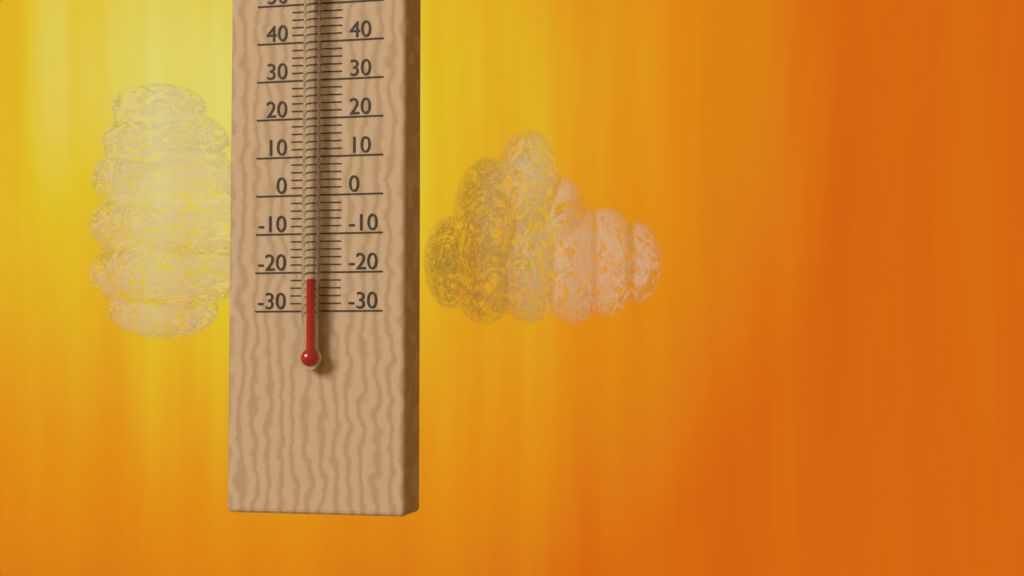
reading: -22 °C
